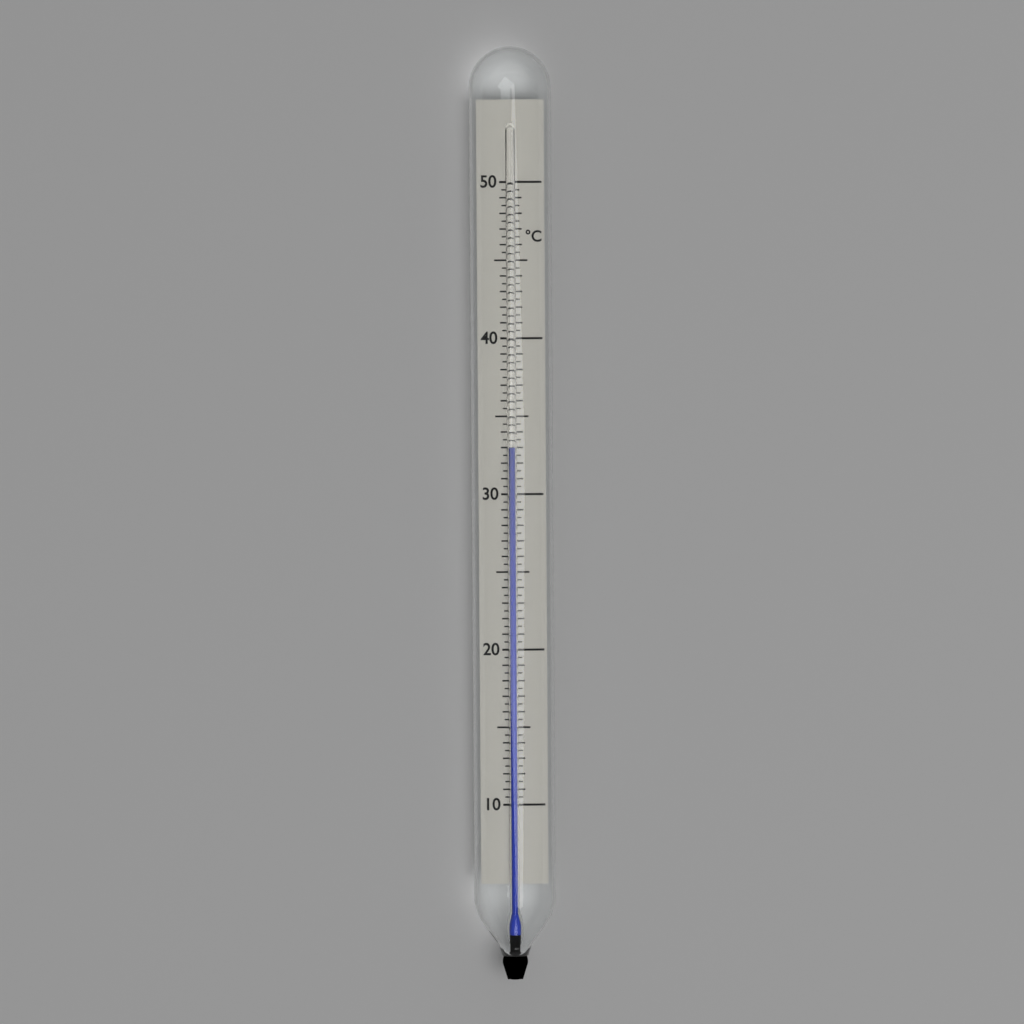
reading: 33.0 °C
